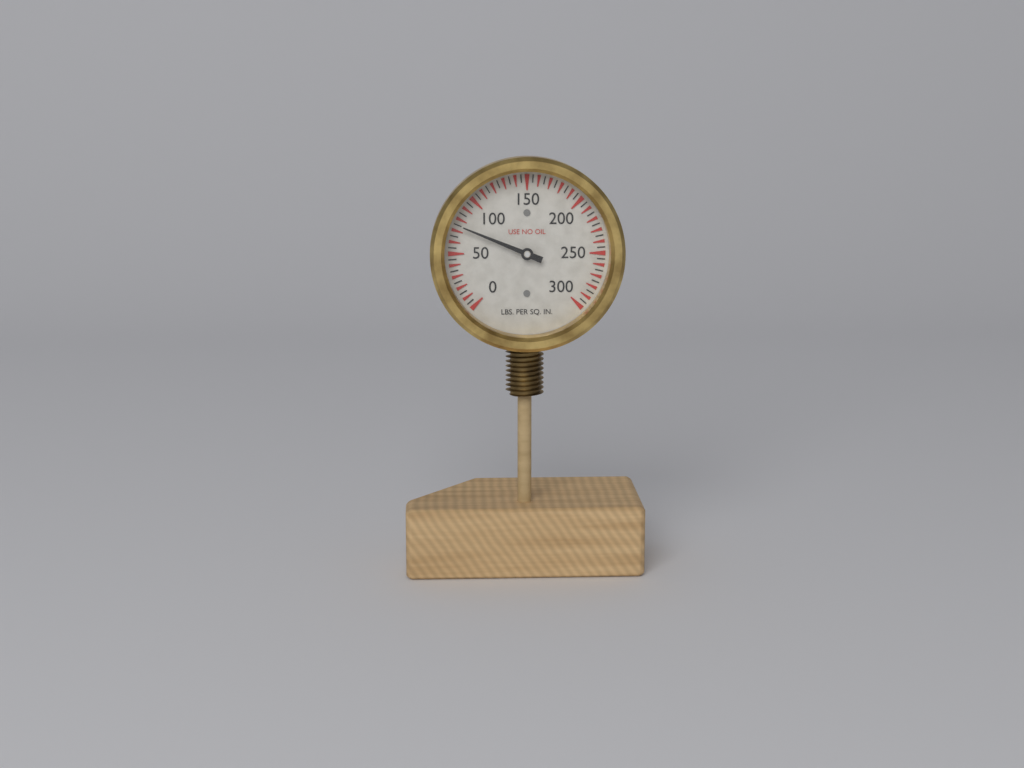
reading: 75 psi
